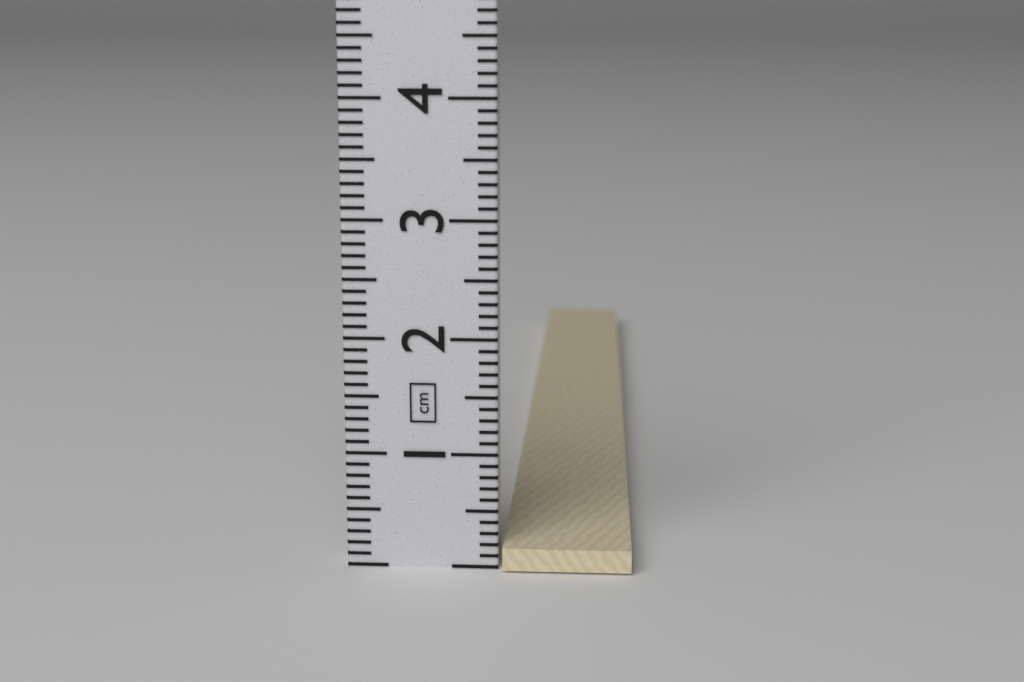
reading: 0.2 cm
